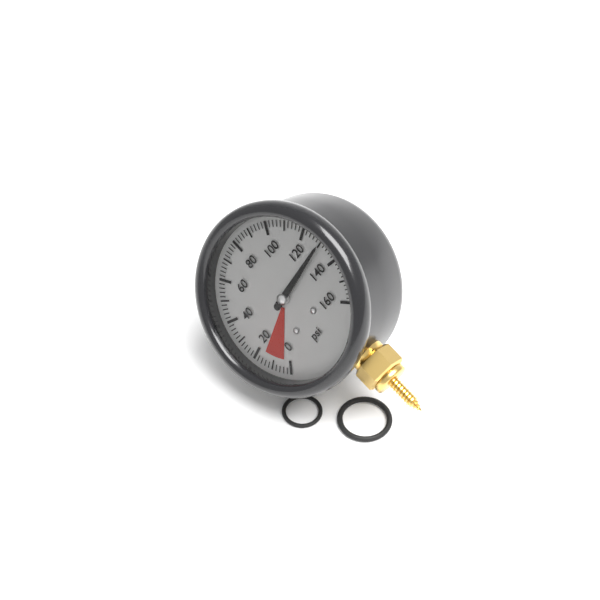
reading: 130 psi
